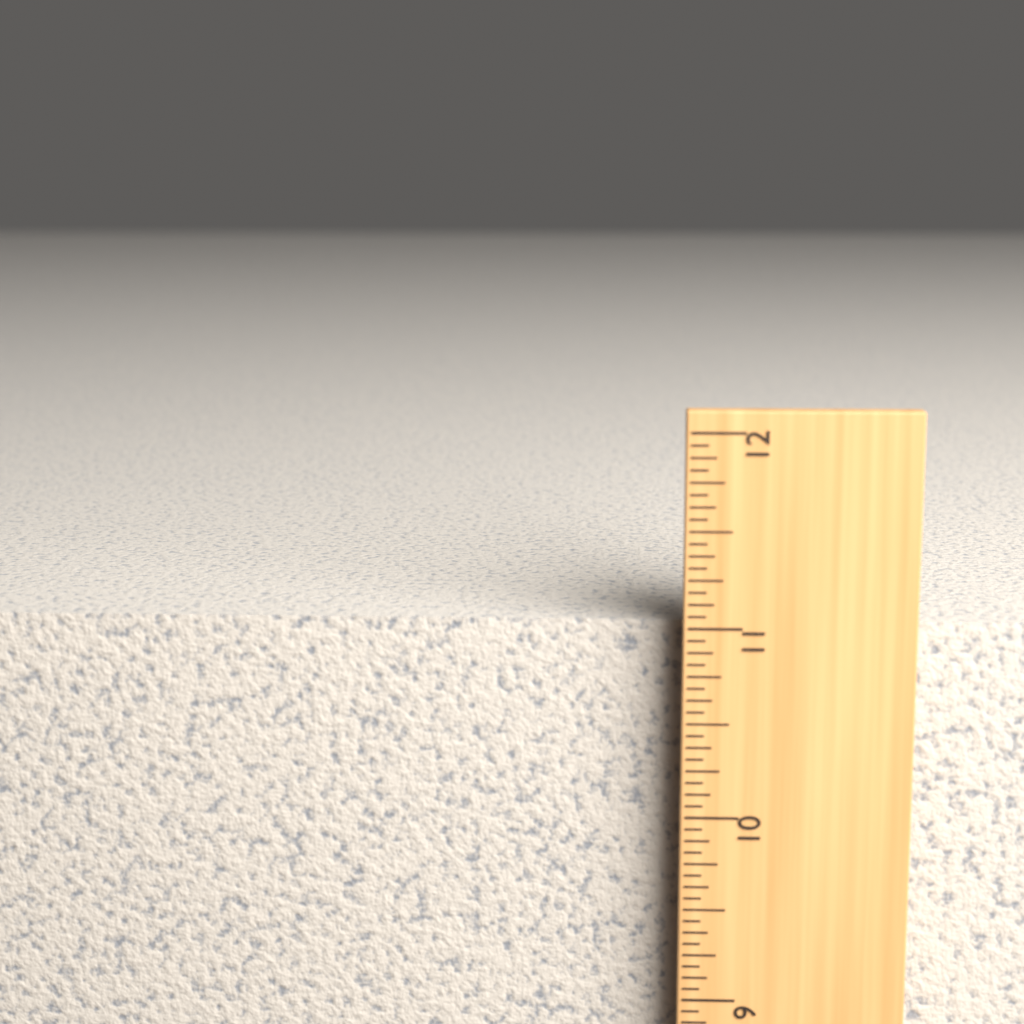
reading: 11.0000 in
